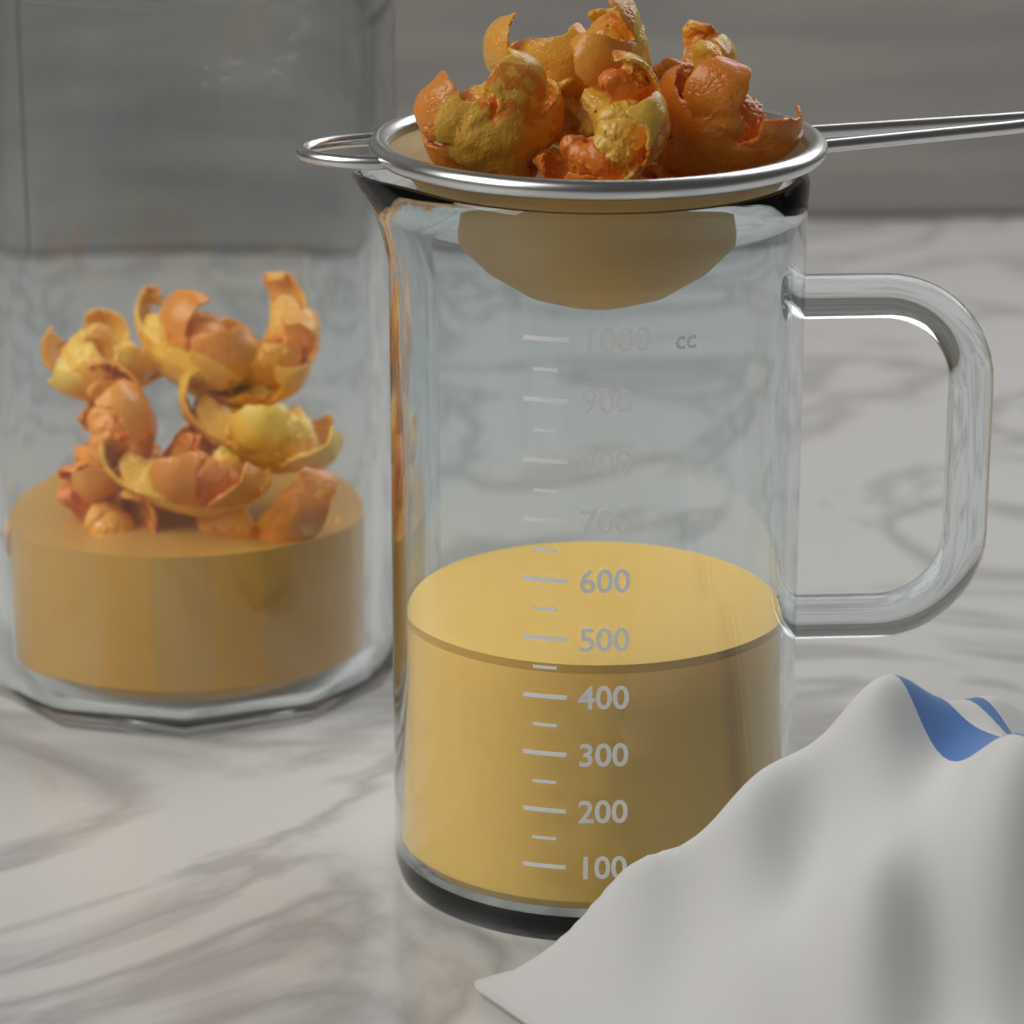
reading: 450 cc
